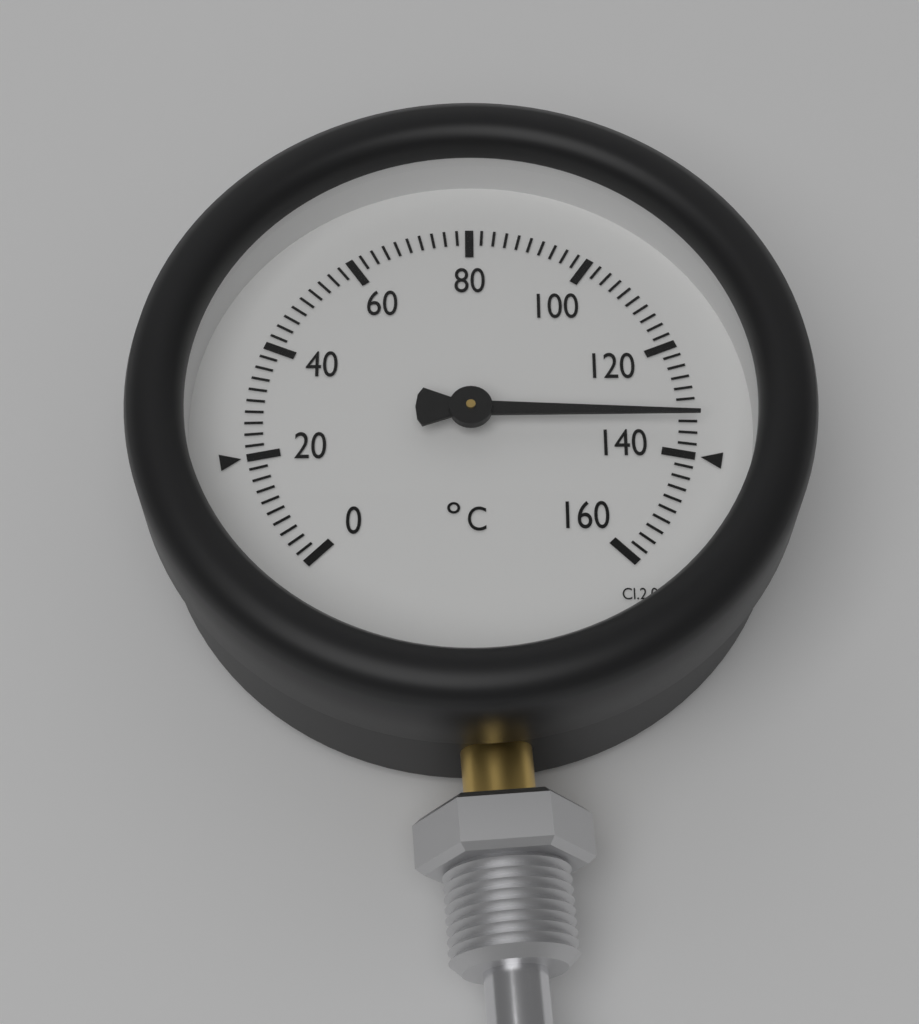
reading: 134 °C
